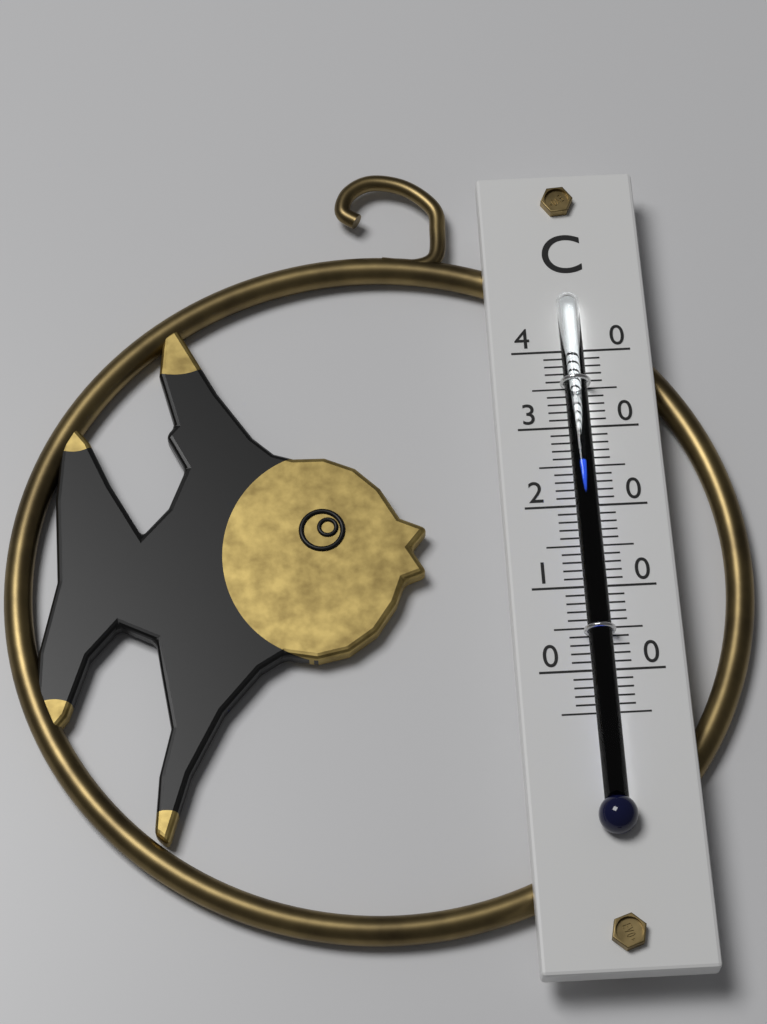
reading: 25 °C
